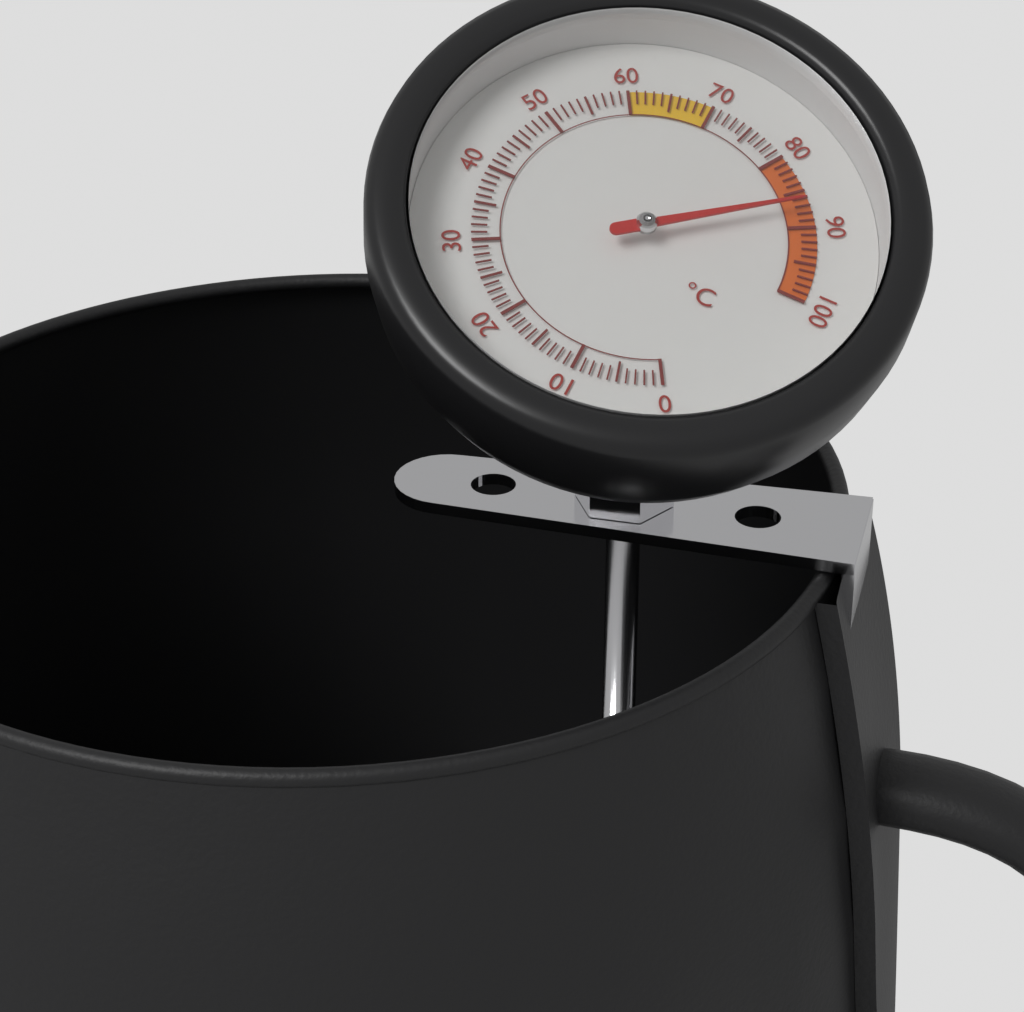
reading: 87 °C
